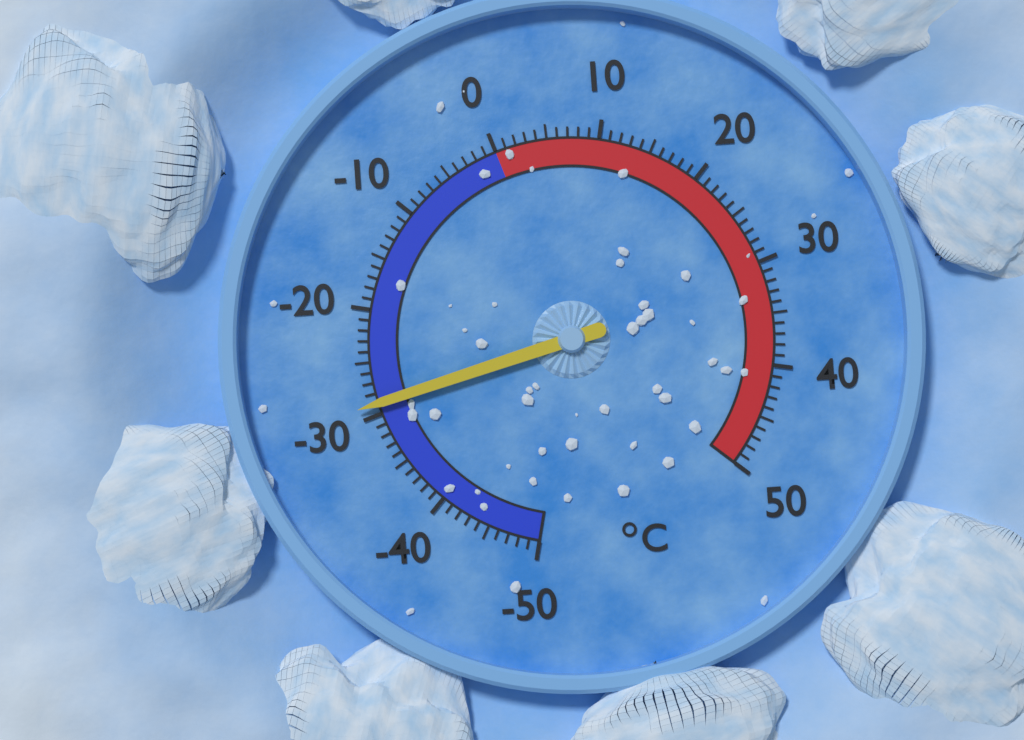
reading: -29 °C
